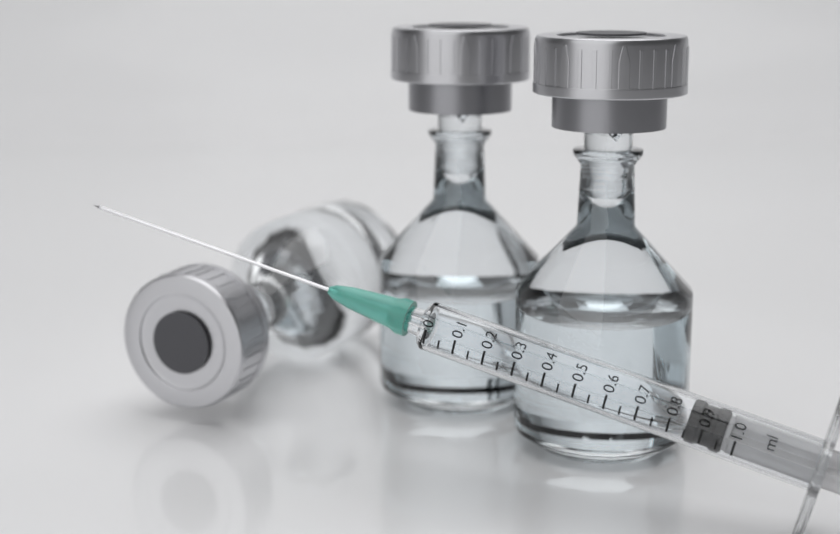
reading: 0.85 ml
